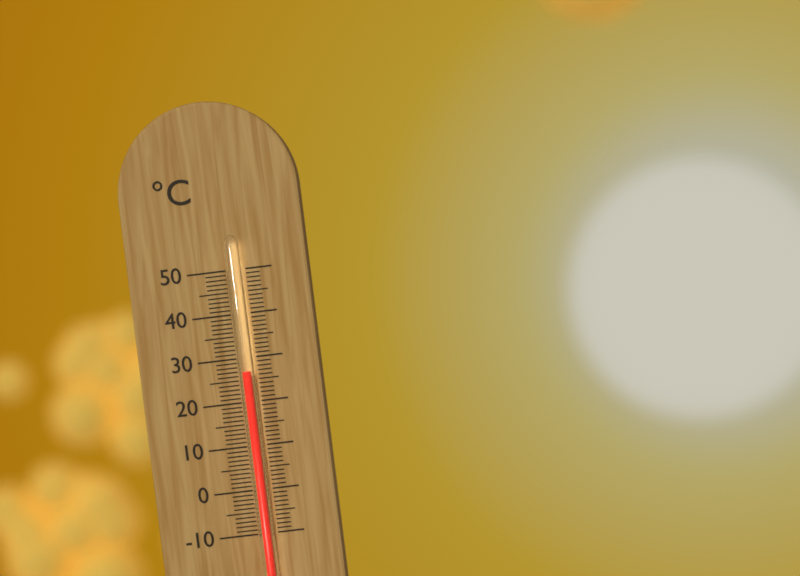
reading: 27 °C
